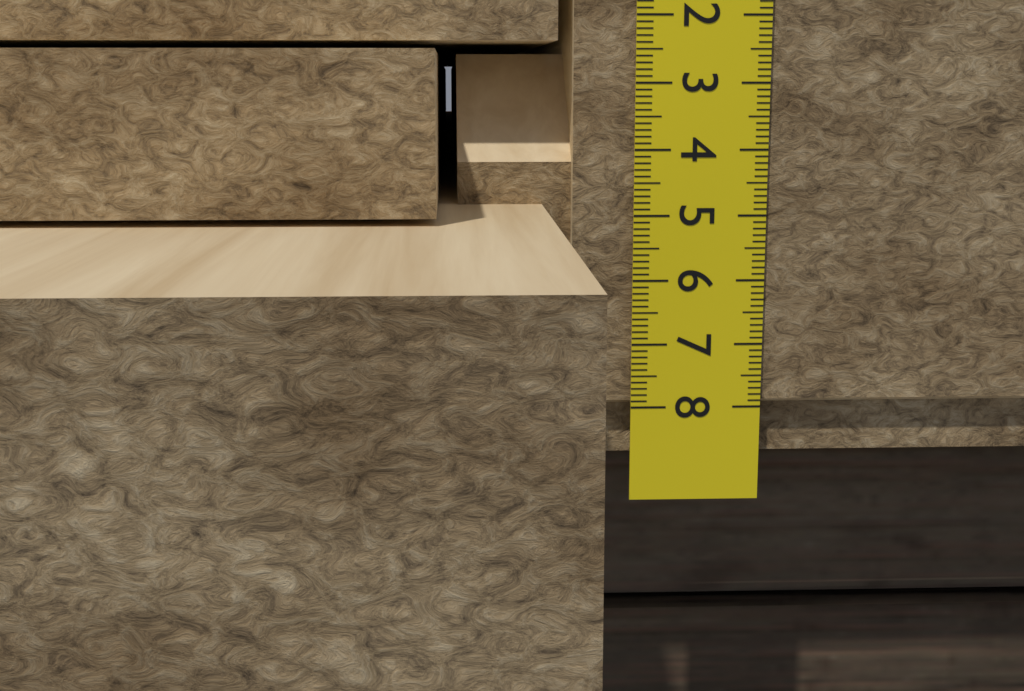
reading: 7.9 cm
